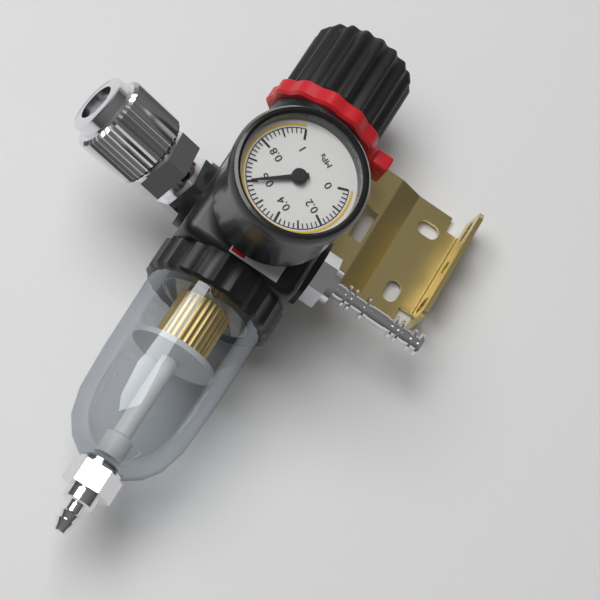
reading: 0.60 MPa
